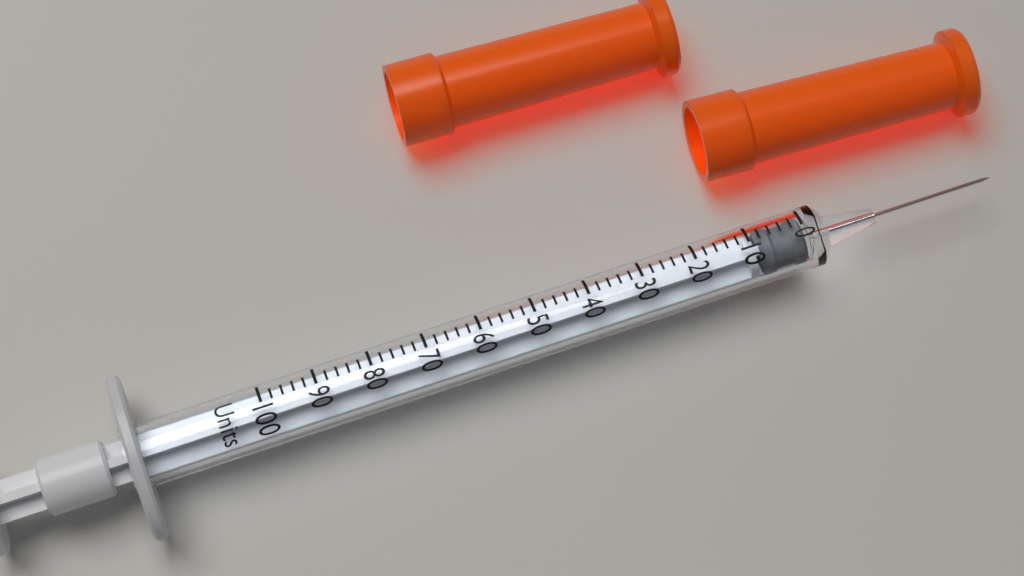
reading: 0 Units
